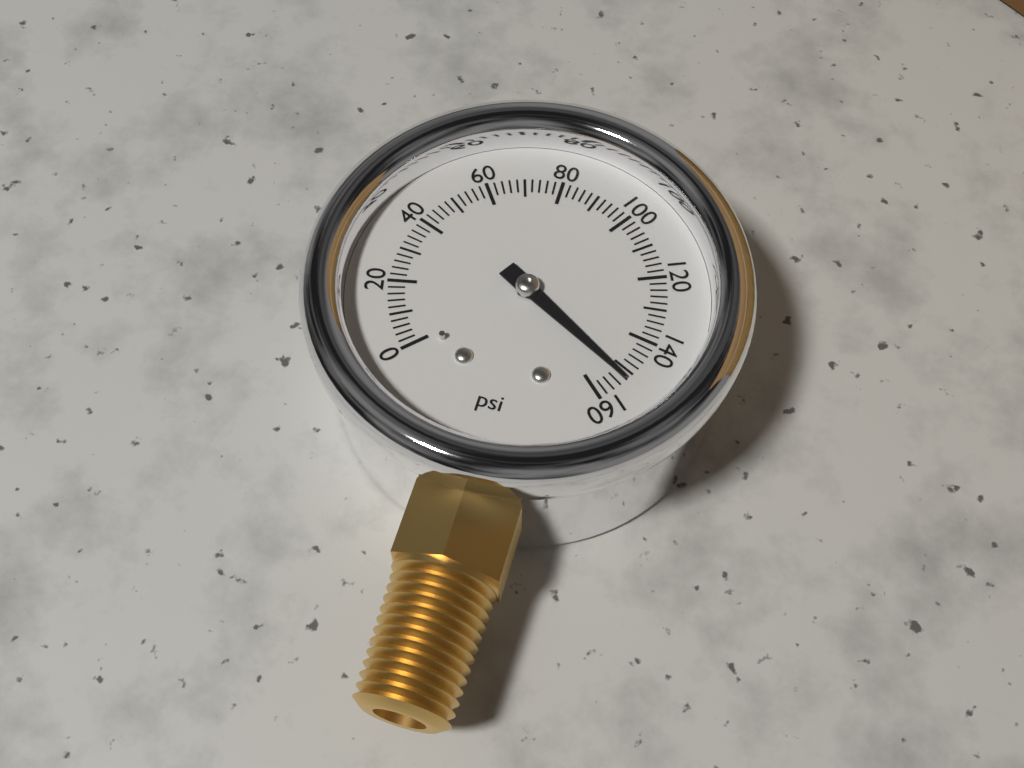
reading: 152 psi
